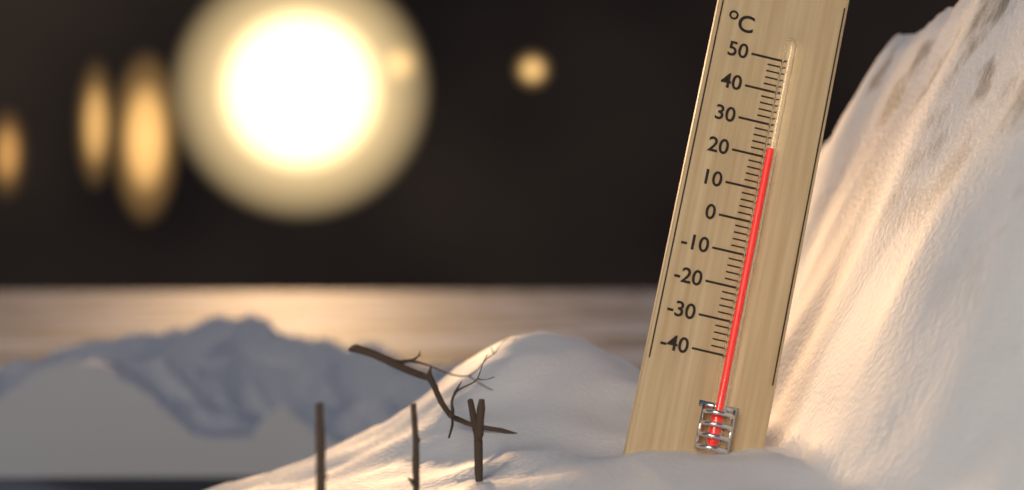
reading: 22 °C
